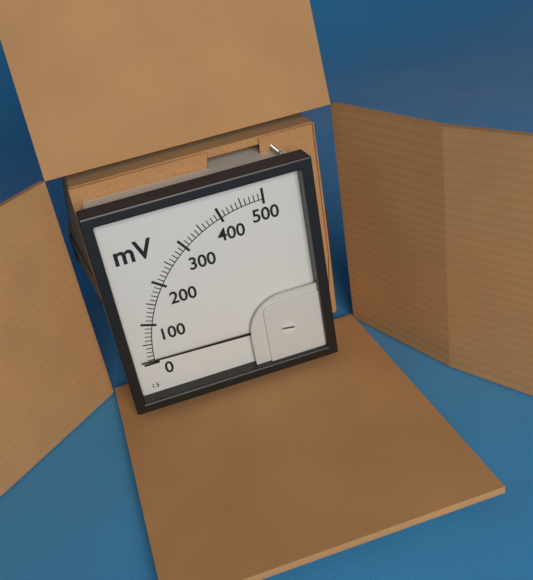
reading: 10 mV
